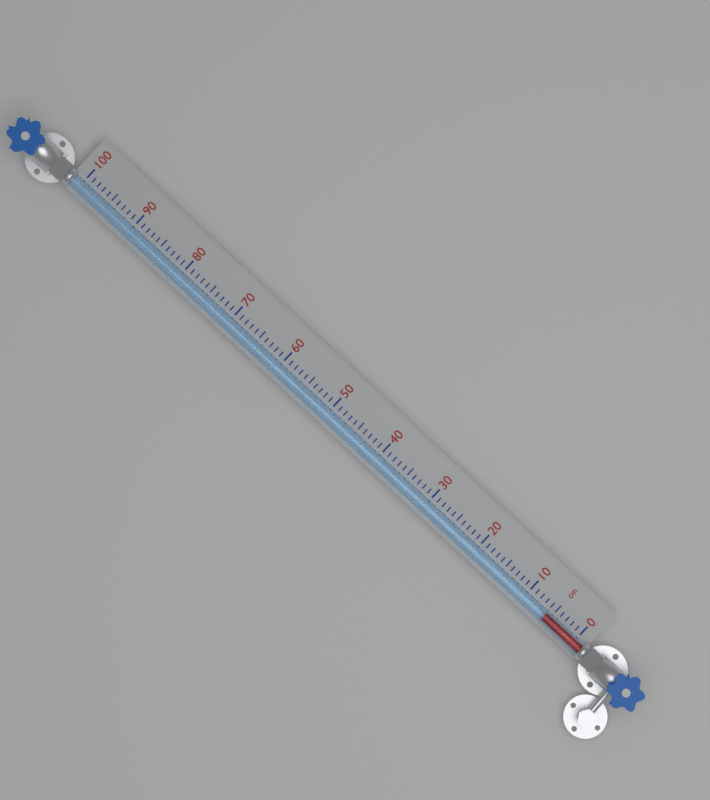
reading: 6 cm
